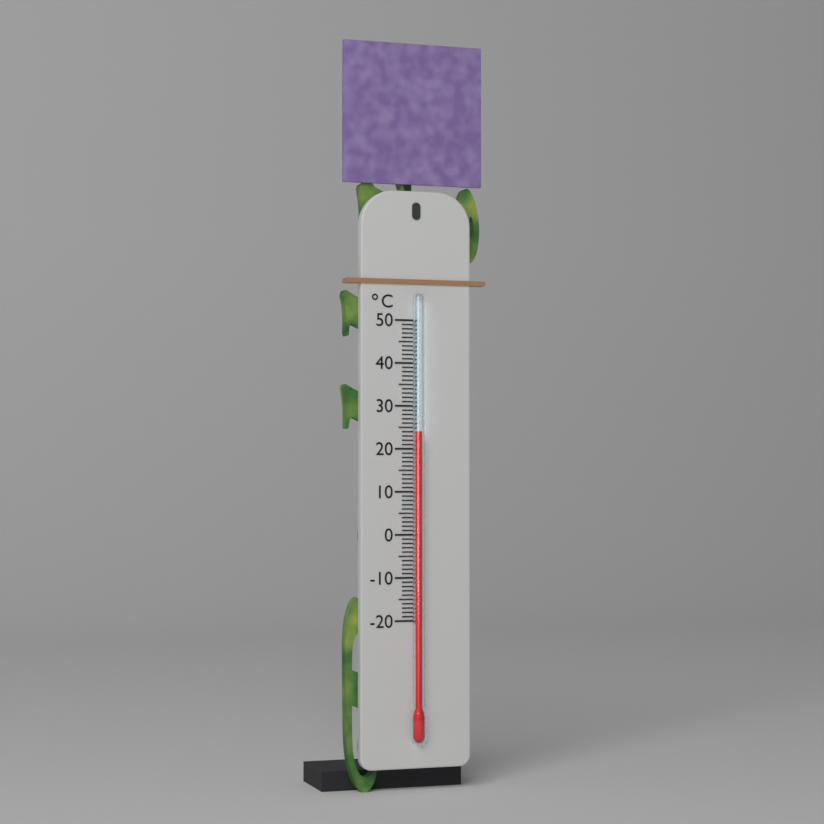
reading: 24 °C
